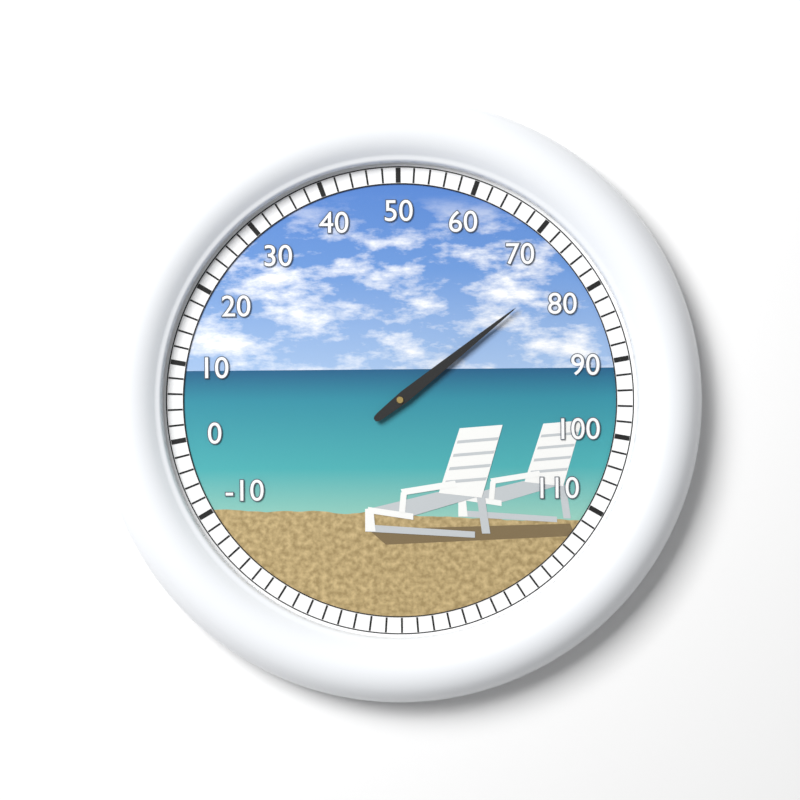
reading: 76 (no unit)
